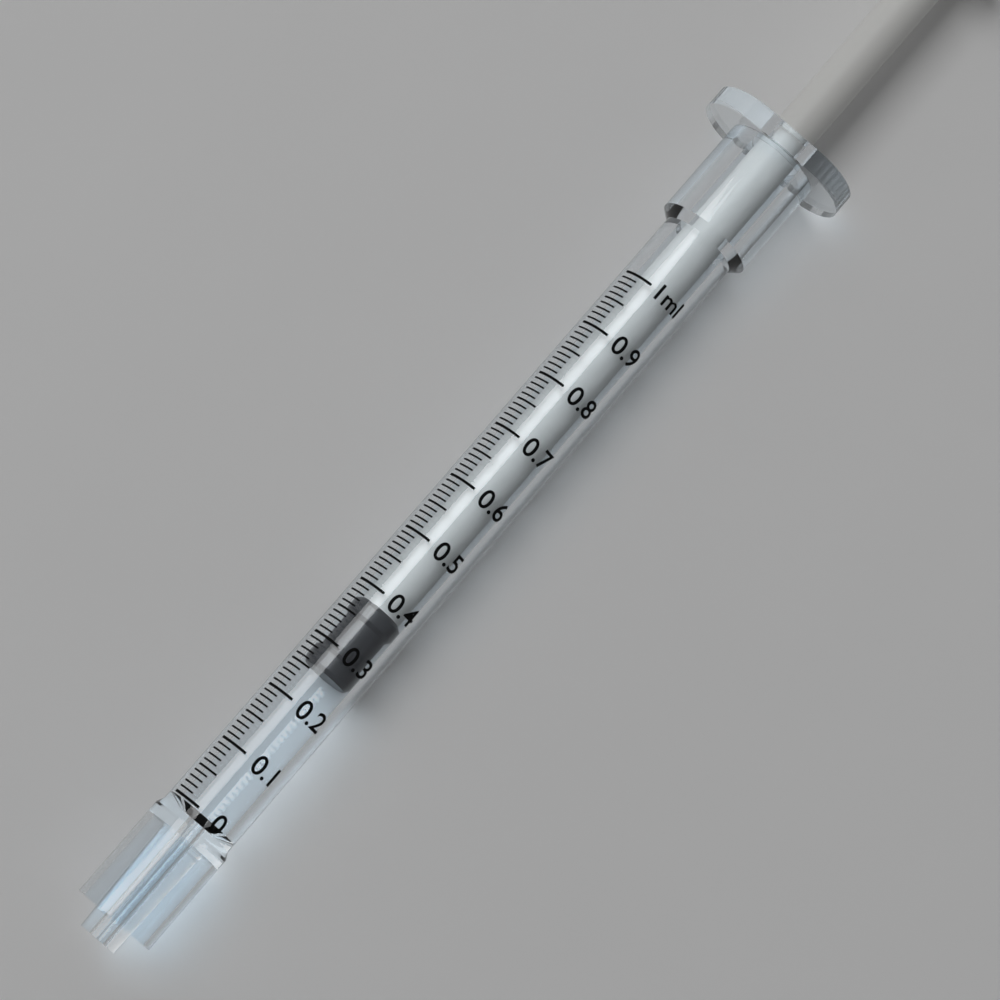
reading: 0.26 ml
